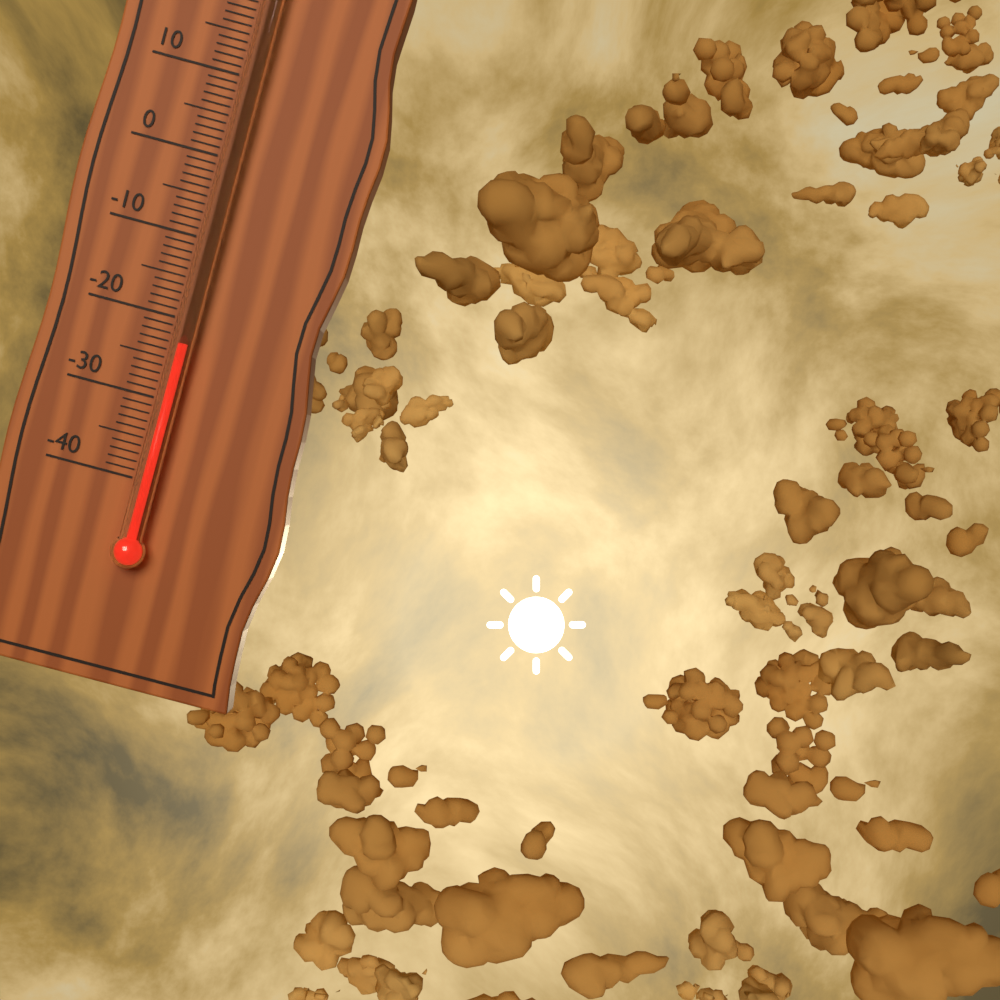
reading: -23 °C
